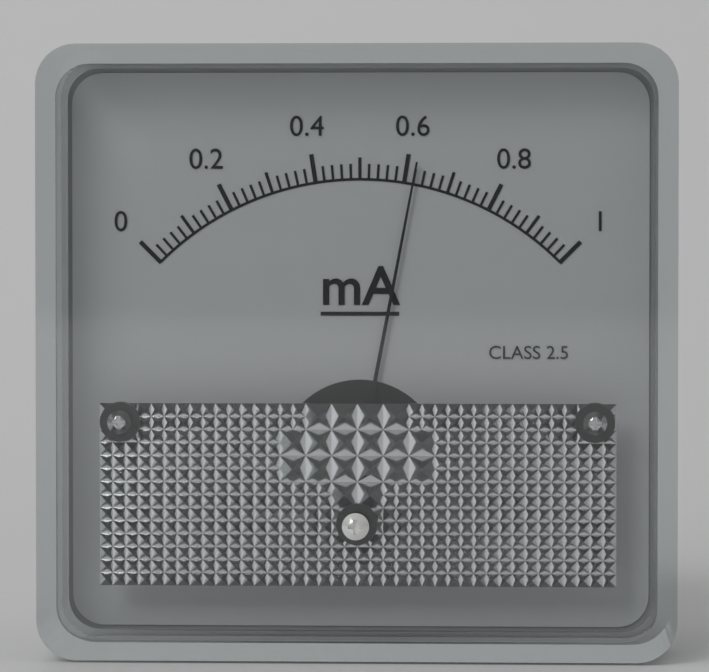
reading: 0.62 mA
